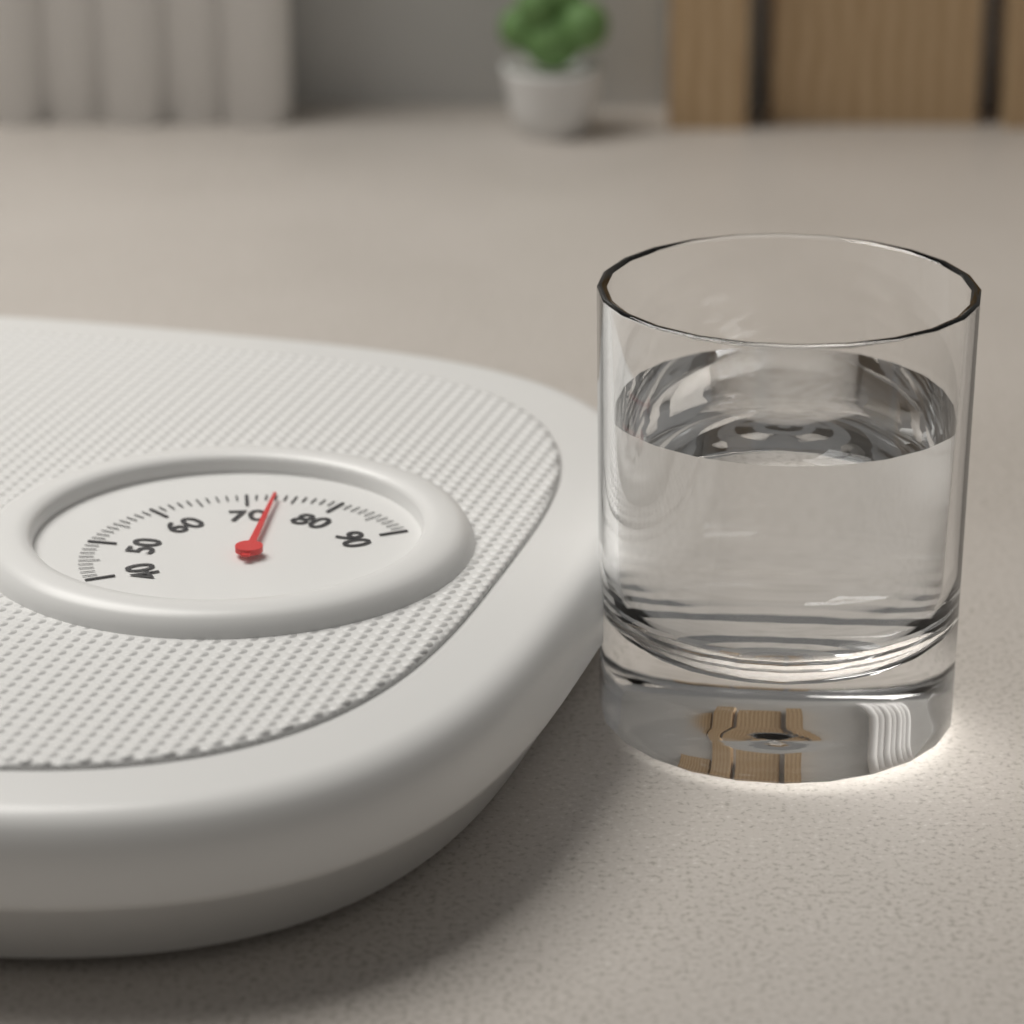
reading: 73 (no unit)
